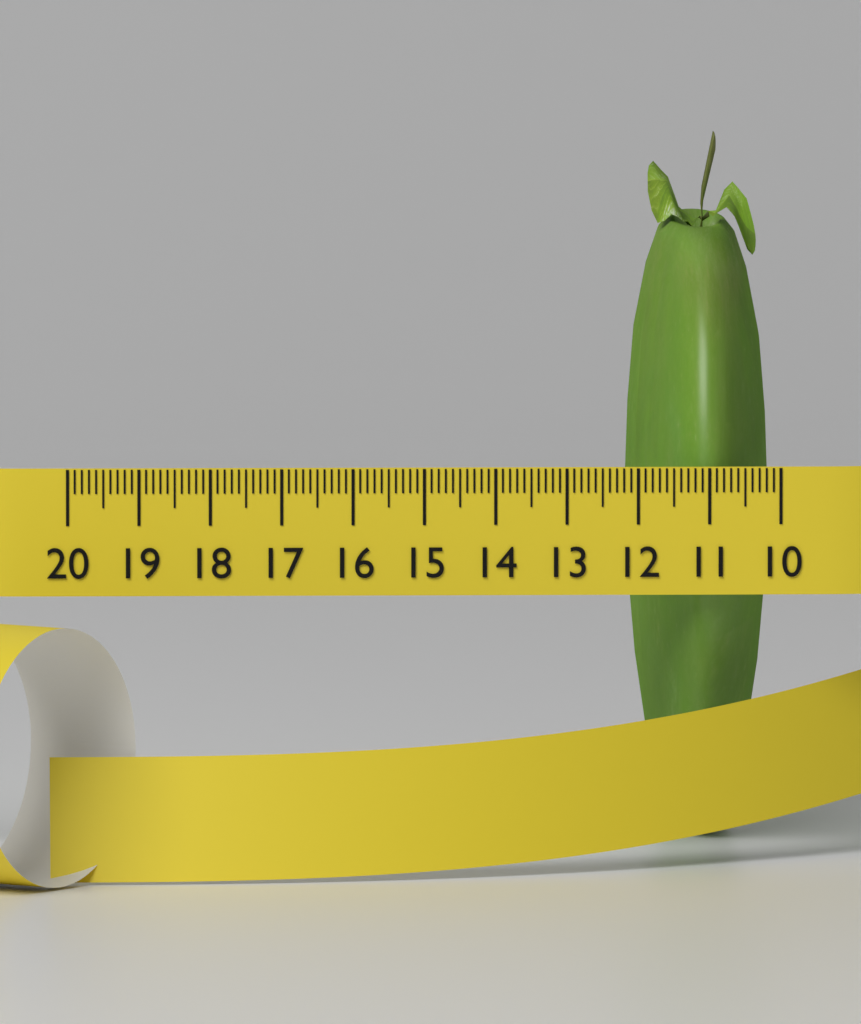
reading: 12.0 (no unit)
